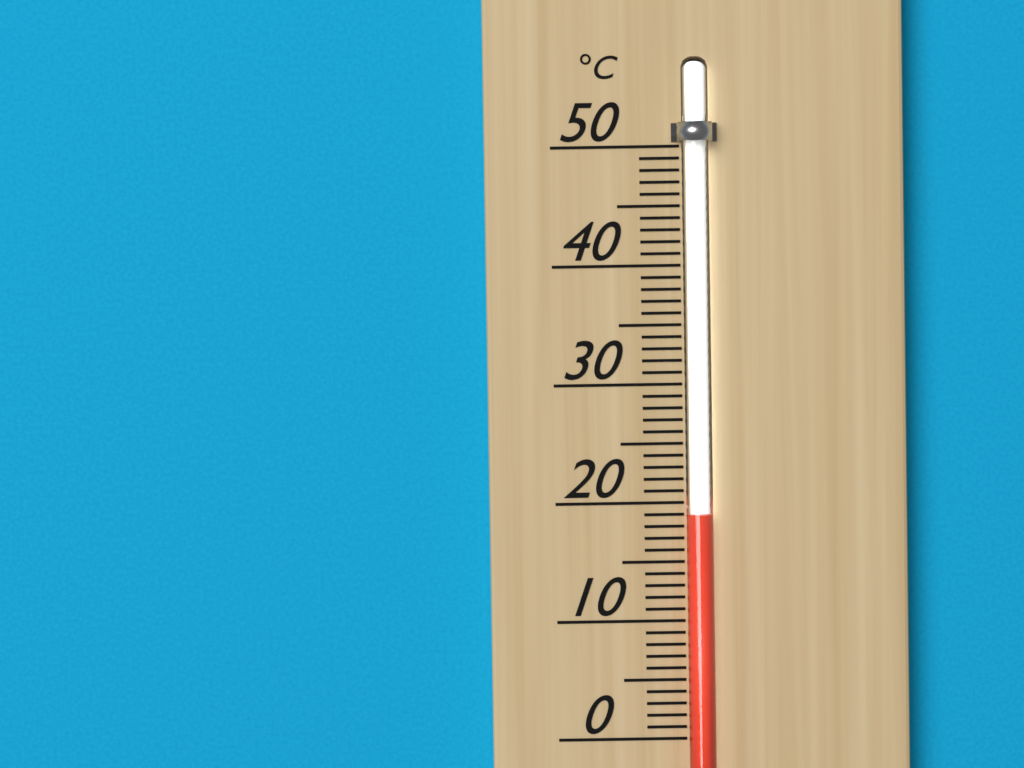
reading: 19 °C
